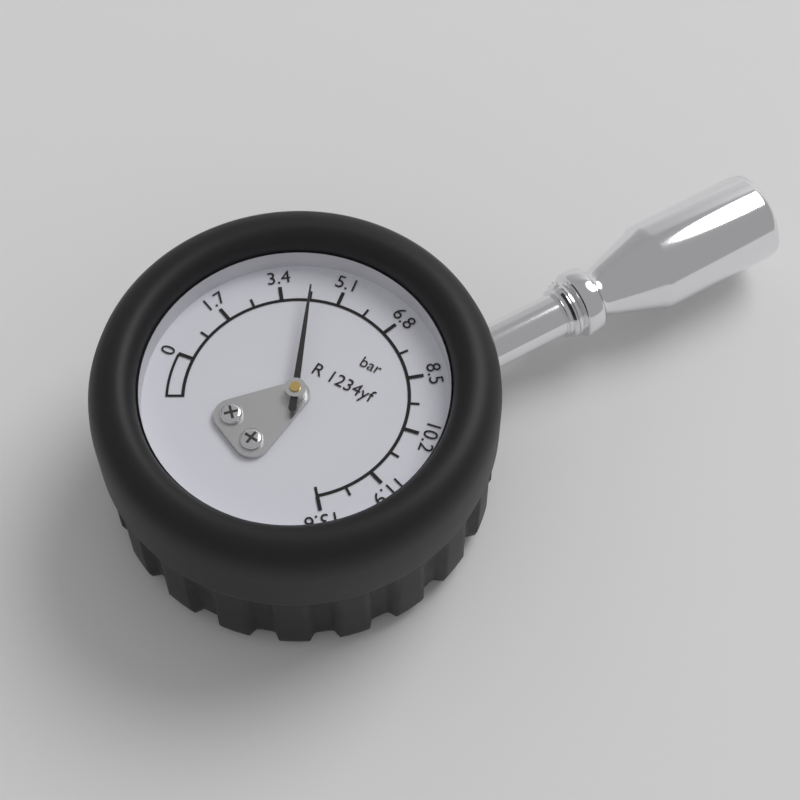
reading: 4.25 bar
